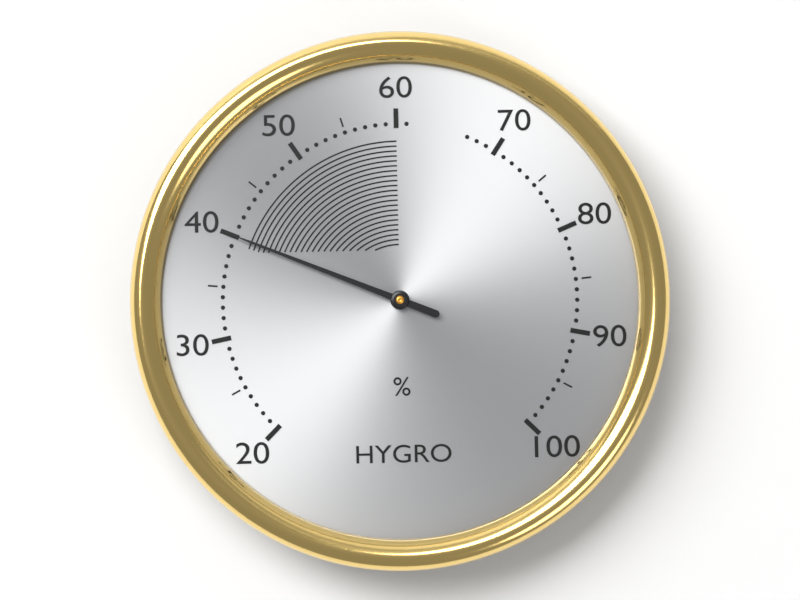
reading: 40 %
